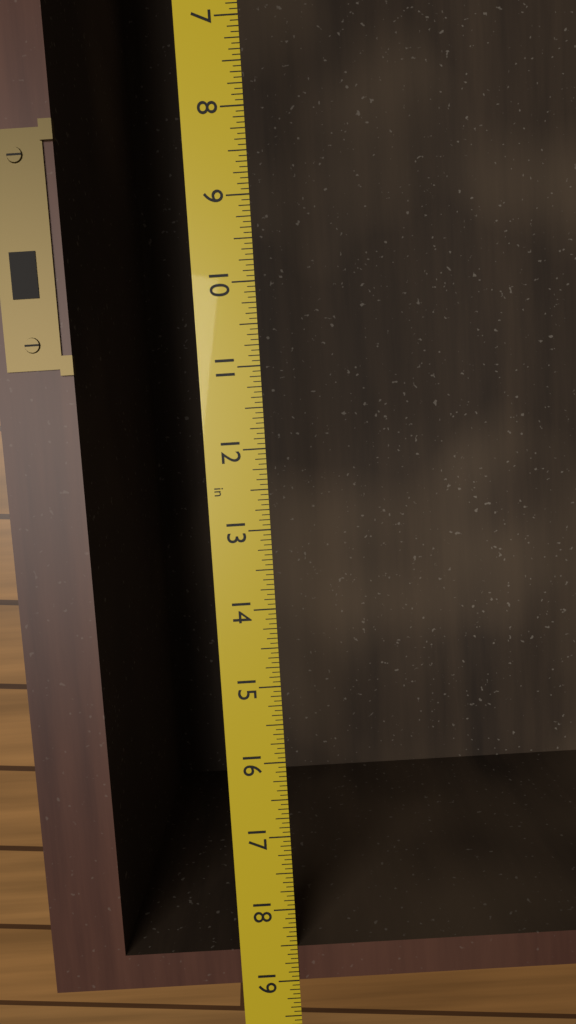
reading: 19.0000 in
